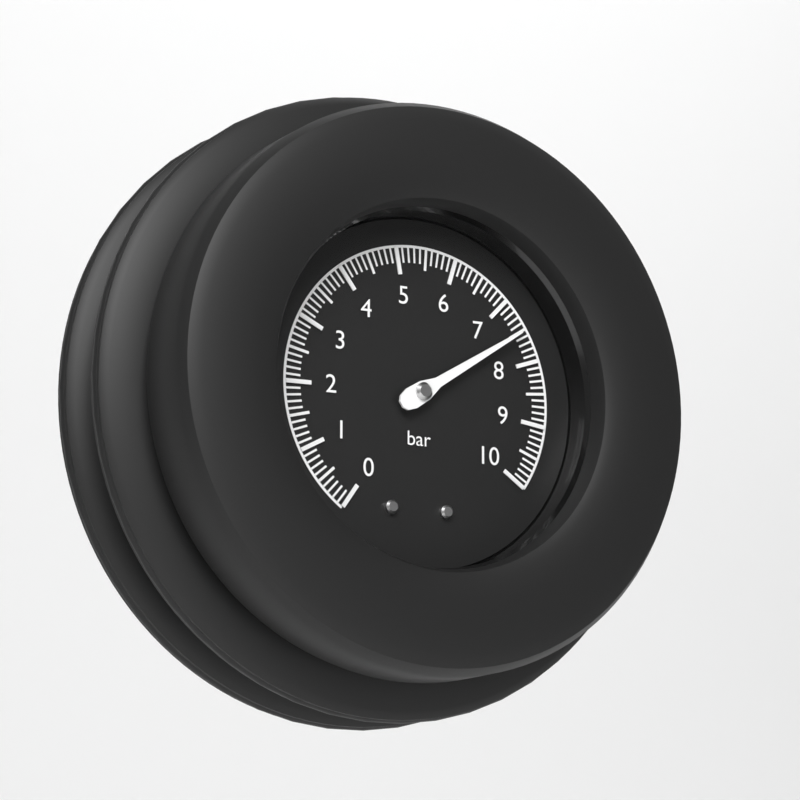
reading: 7.5 bar
